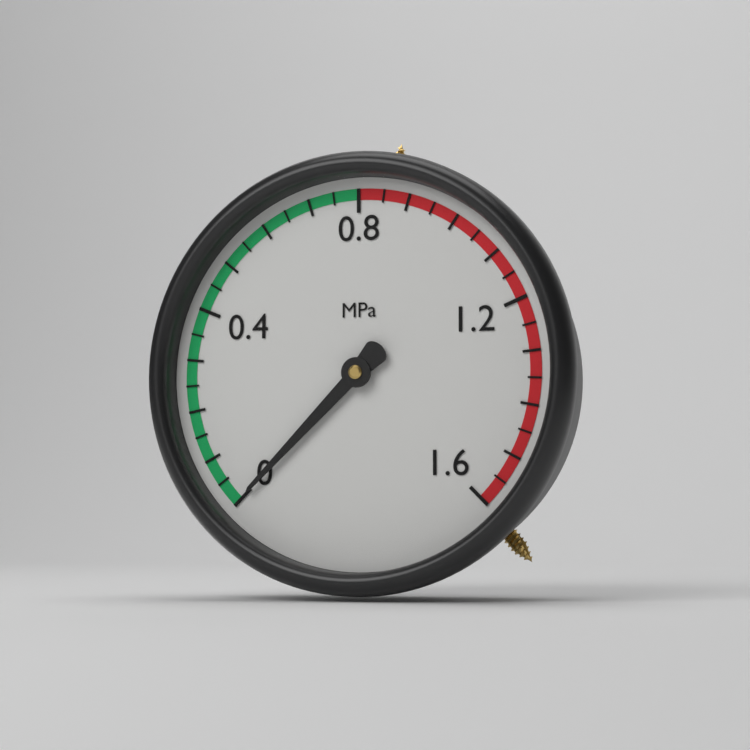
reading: 0.00 MPa
